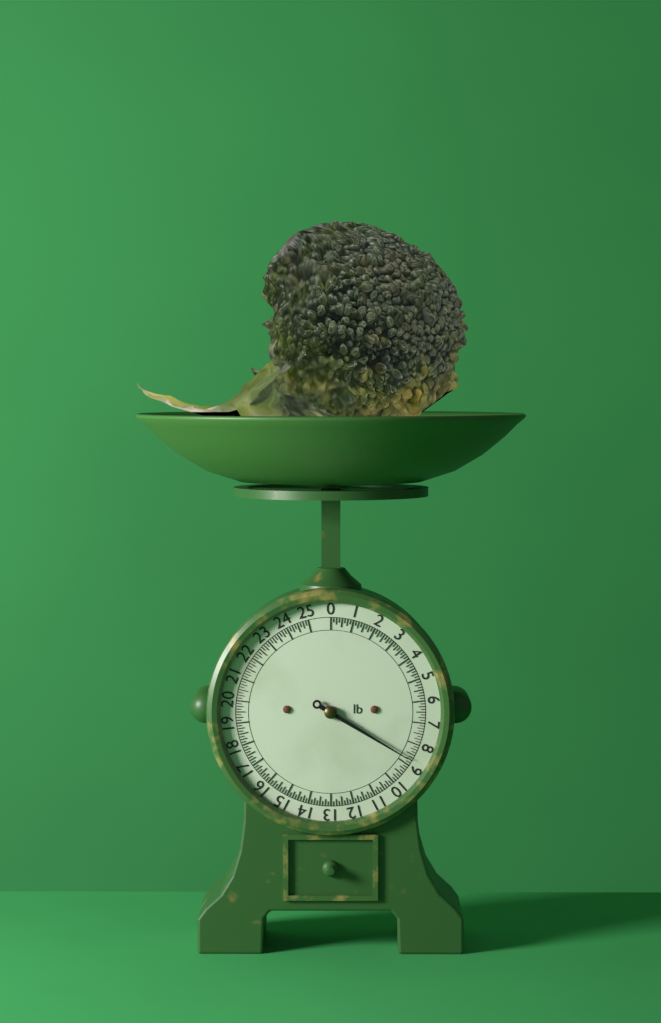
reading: 8.750 lb
